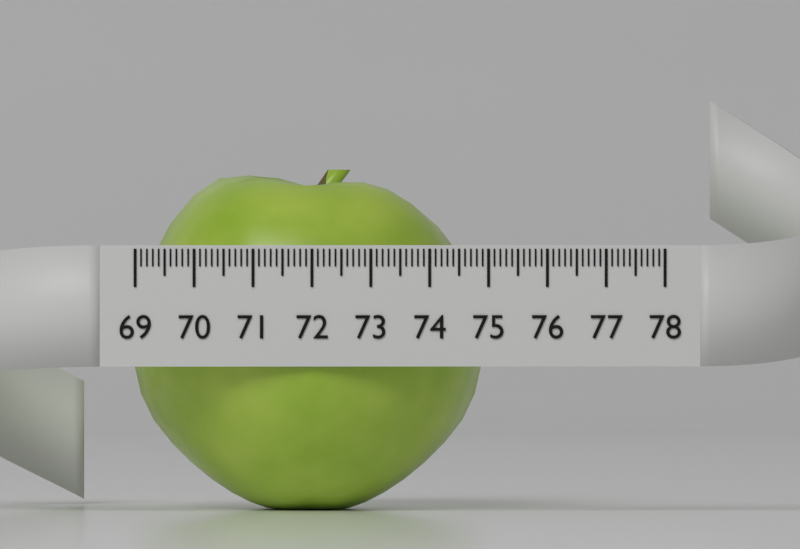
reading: 75.0 (no unit)
